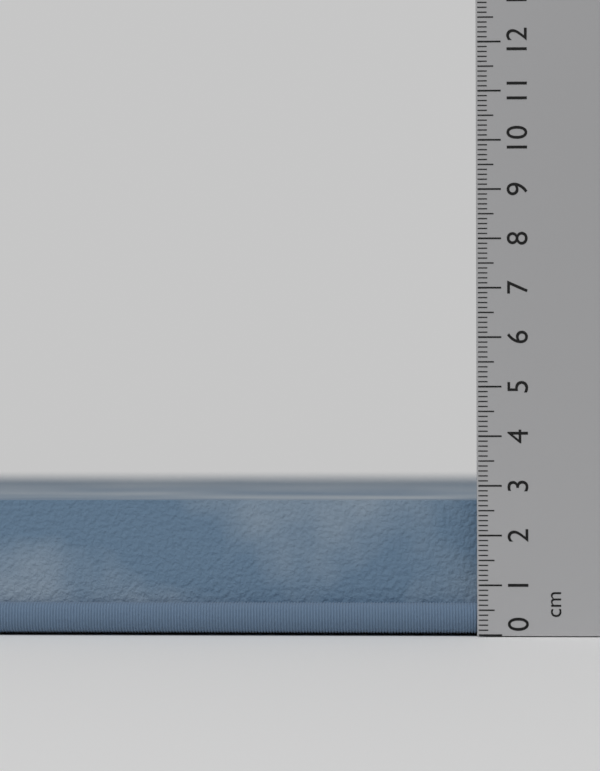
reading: 2.8 cm
